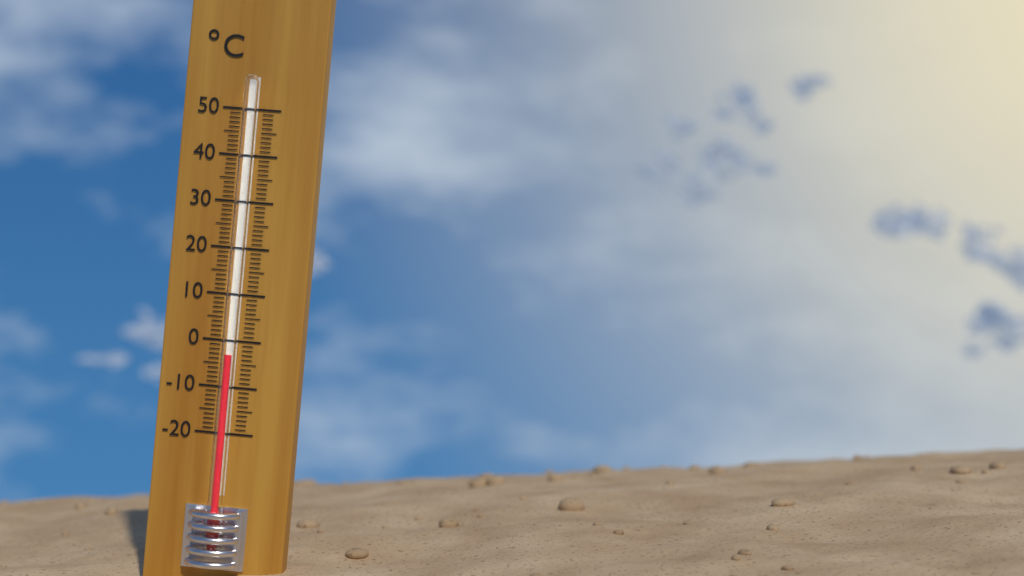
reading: -3 °C
